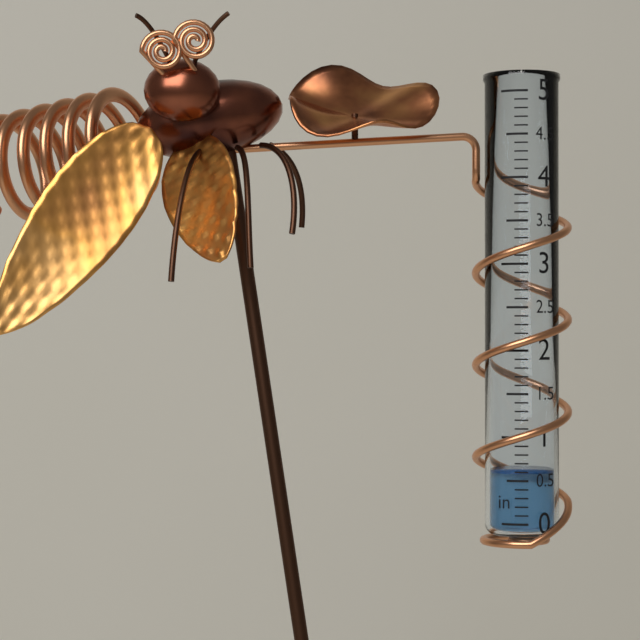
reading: 0.6 in
